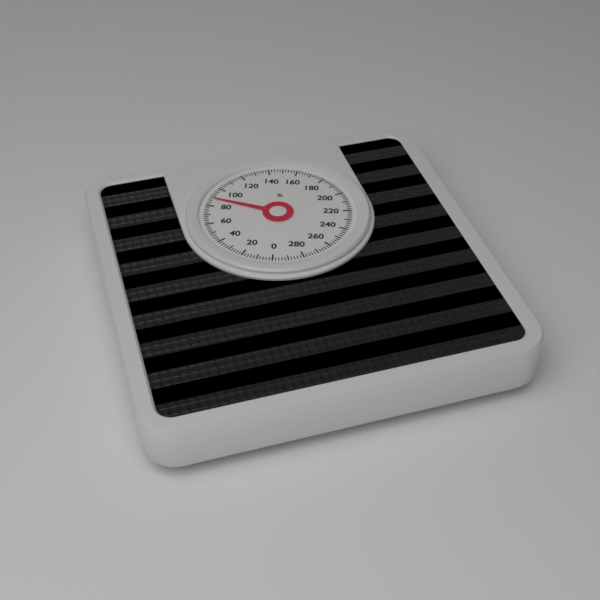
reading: 88 lb
